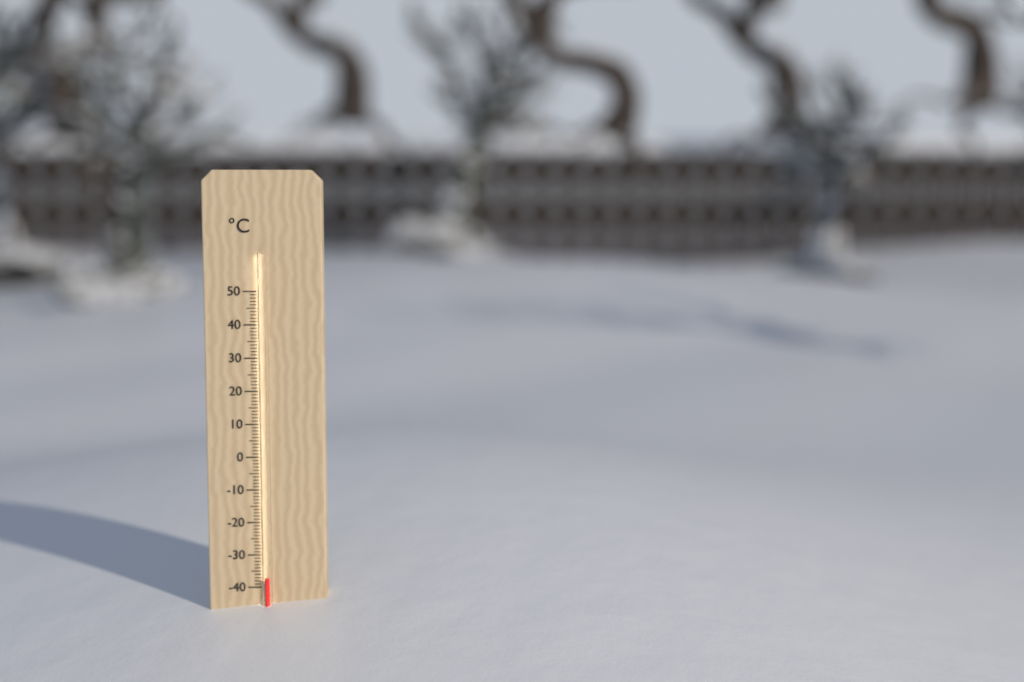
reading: -37 °C
